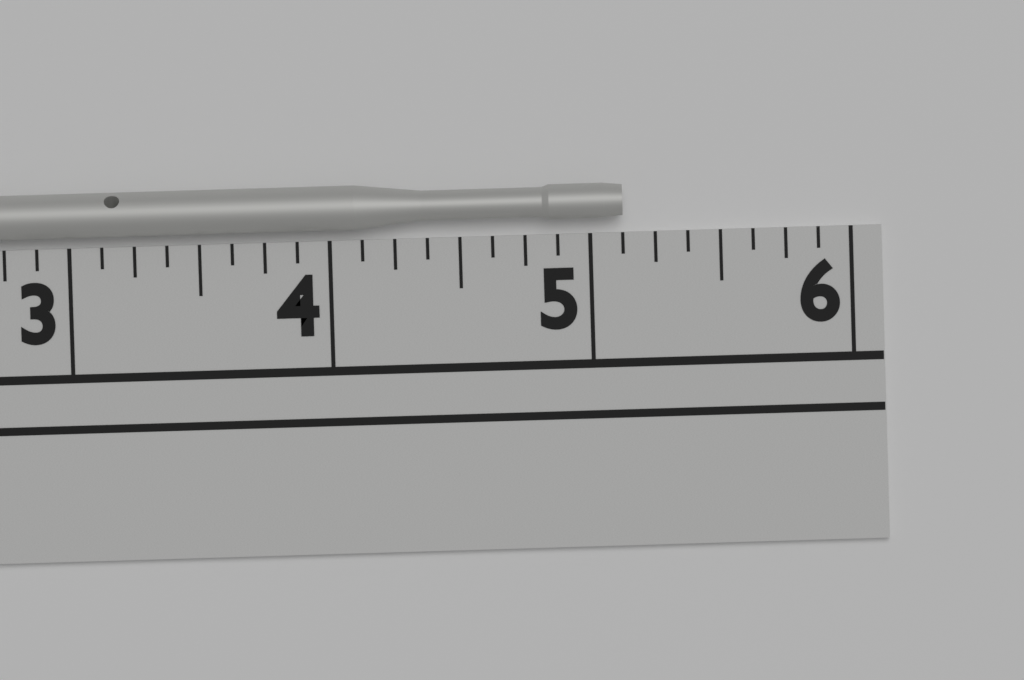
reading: 5.125 in
